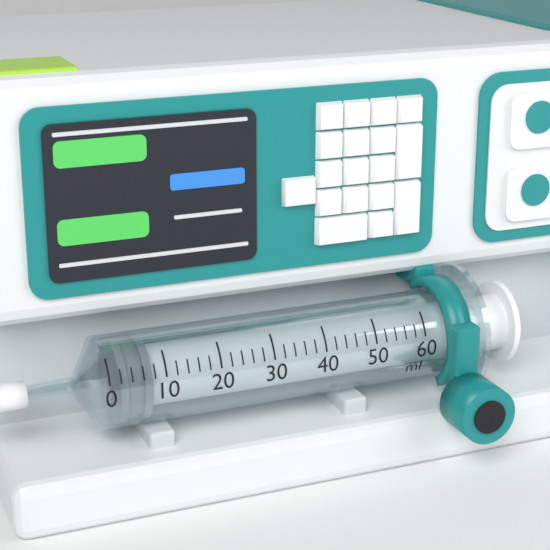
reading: 2 ml
